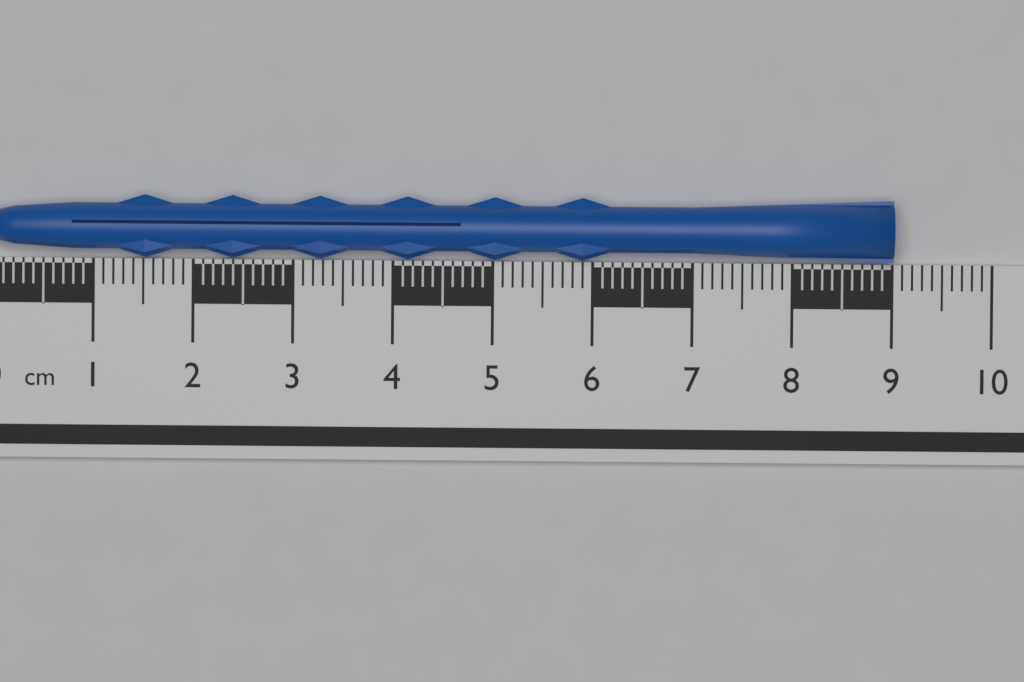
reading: 9.0 cm
